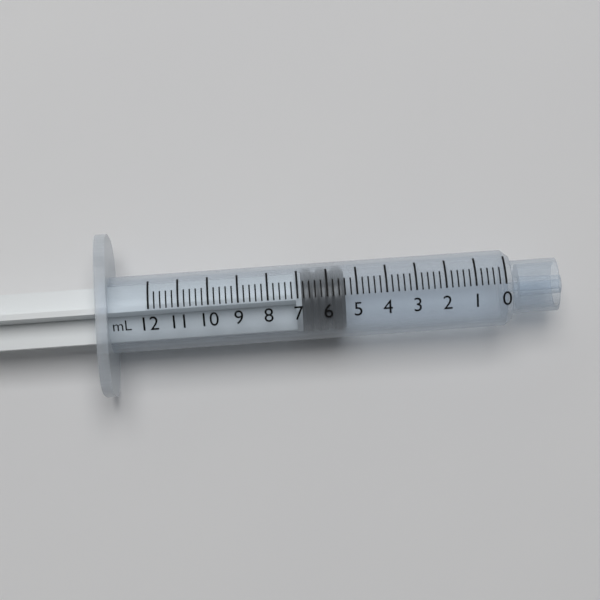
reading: 5.4 mL
